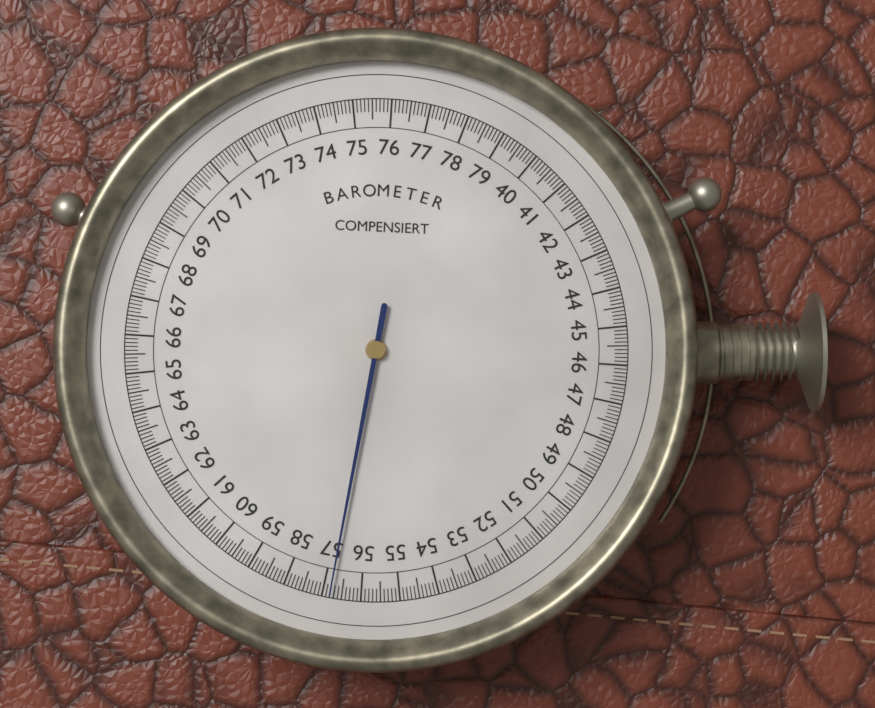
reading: 56.8 (no unit)
